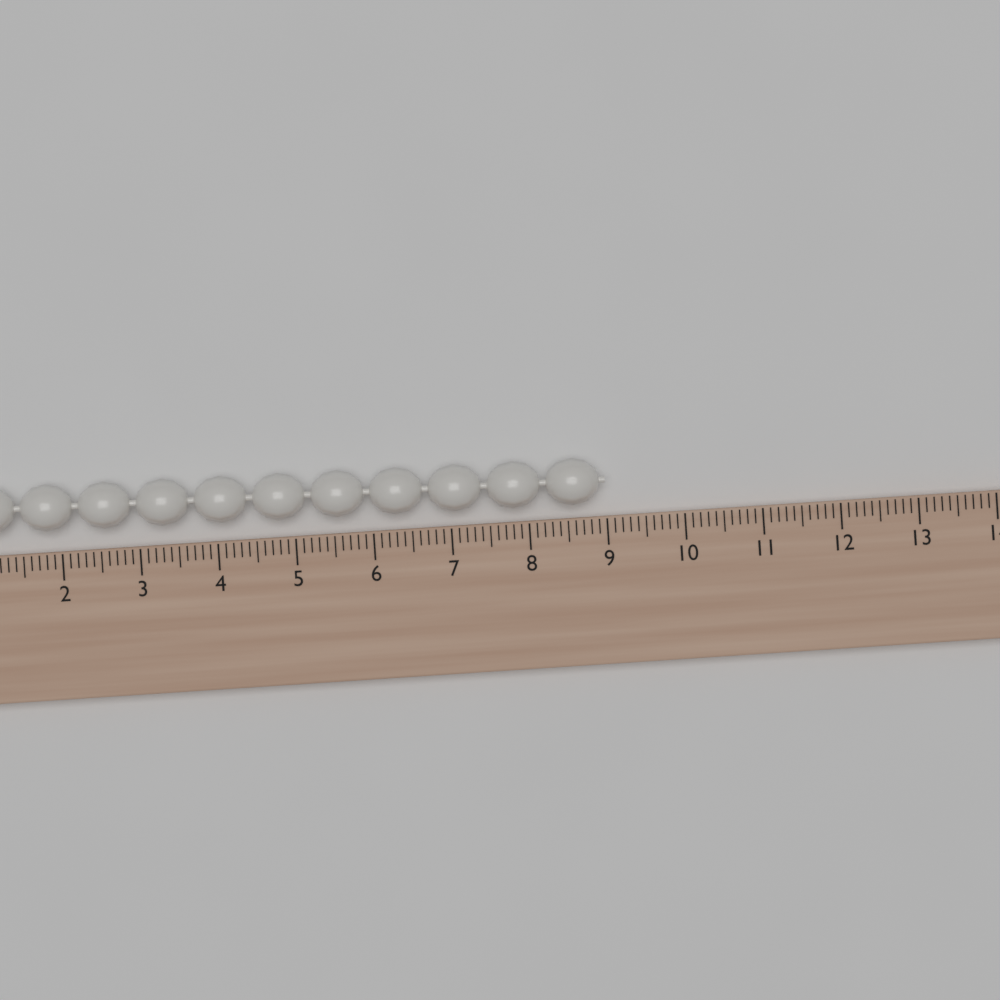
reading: 9.0 (no unit)
